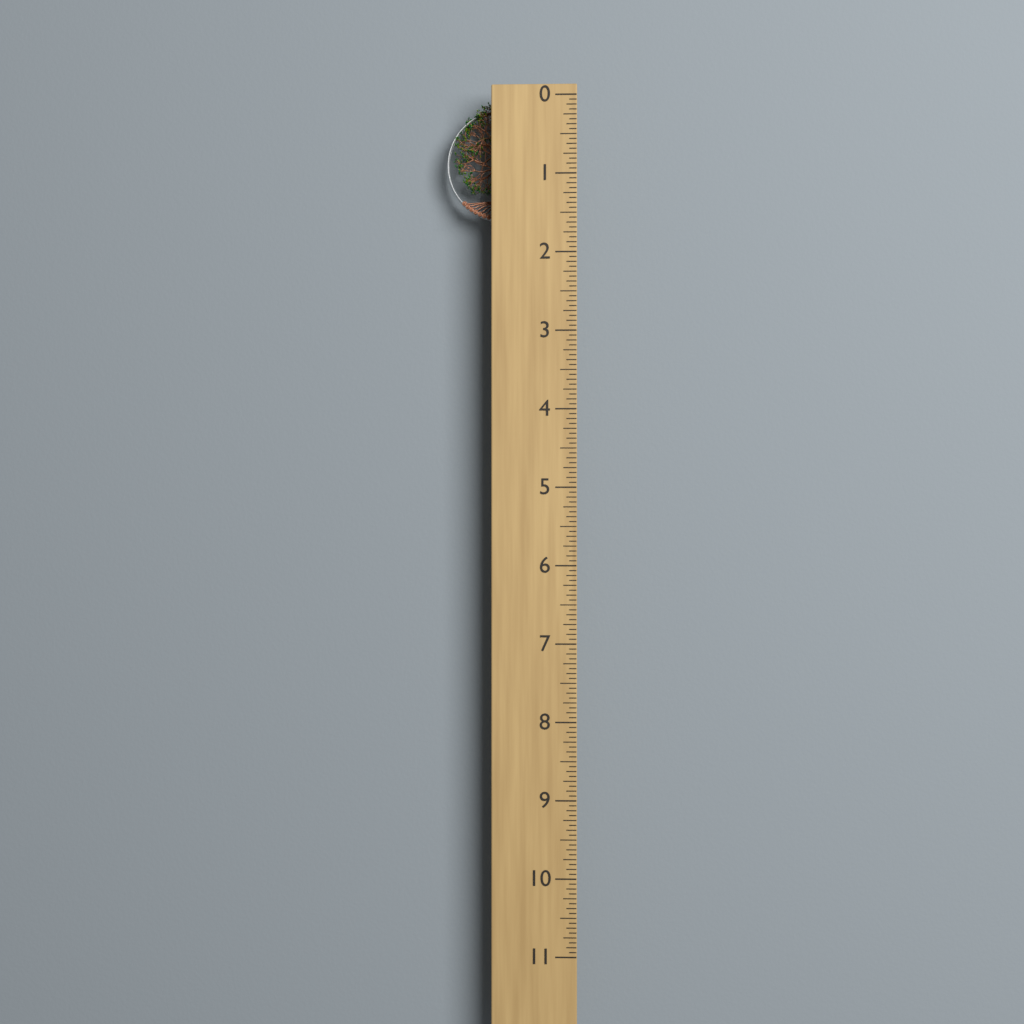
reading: 1.5625 (no unit)
